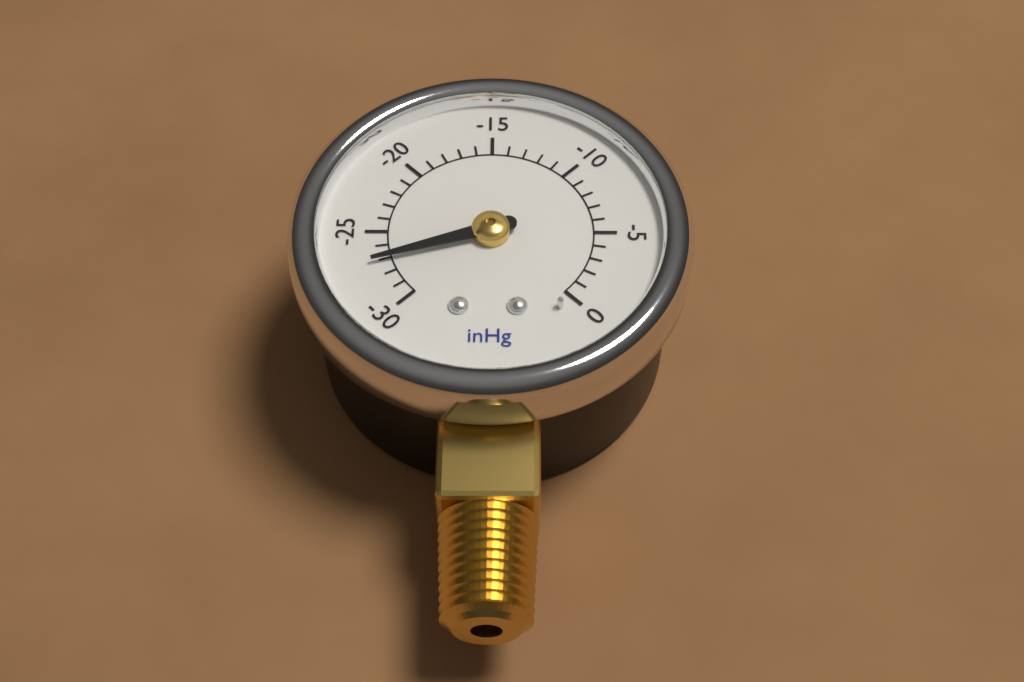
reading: -27 inHg
